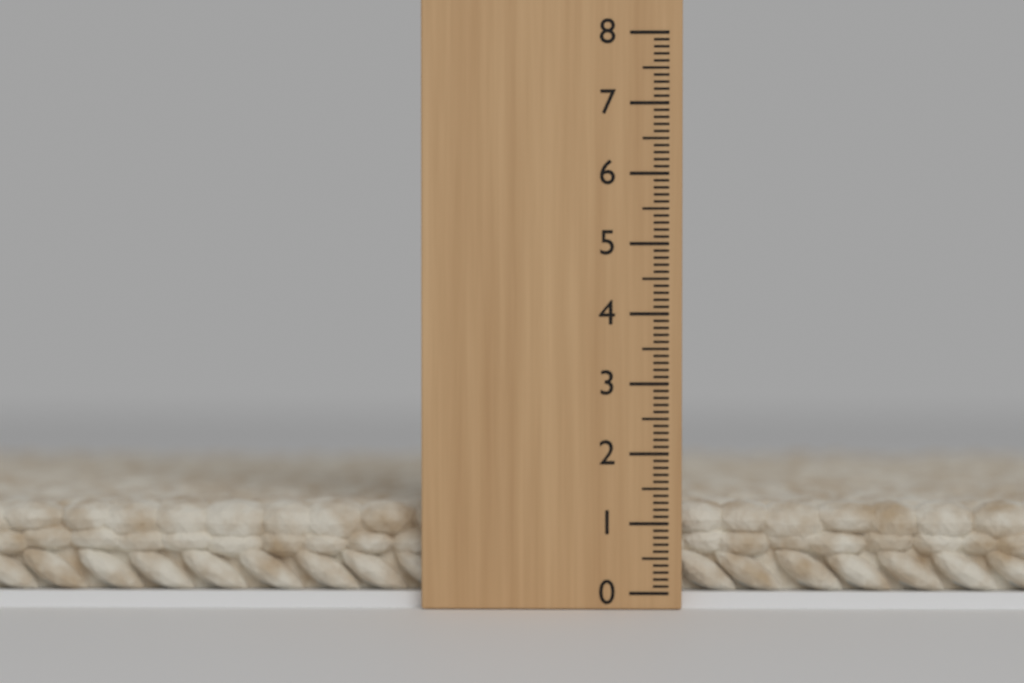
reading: 1.3 (no unit)
